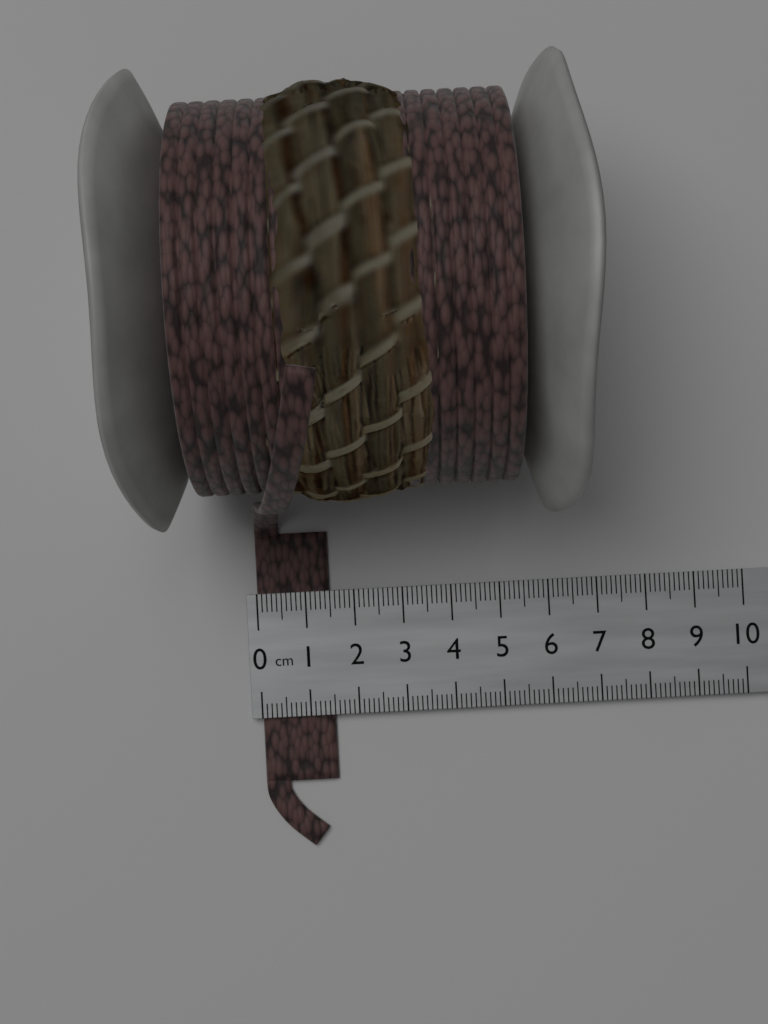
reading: 1.5 cm
